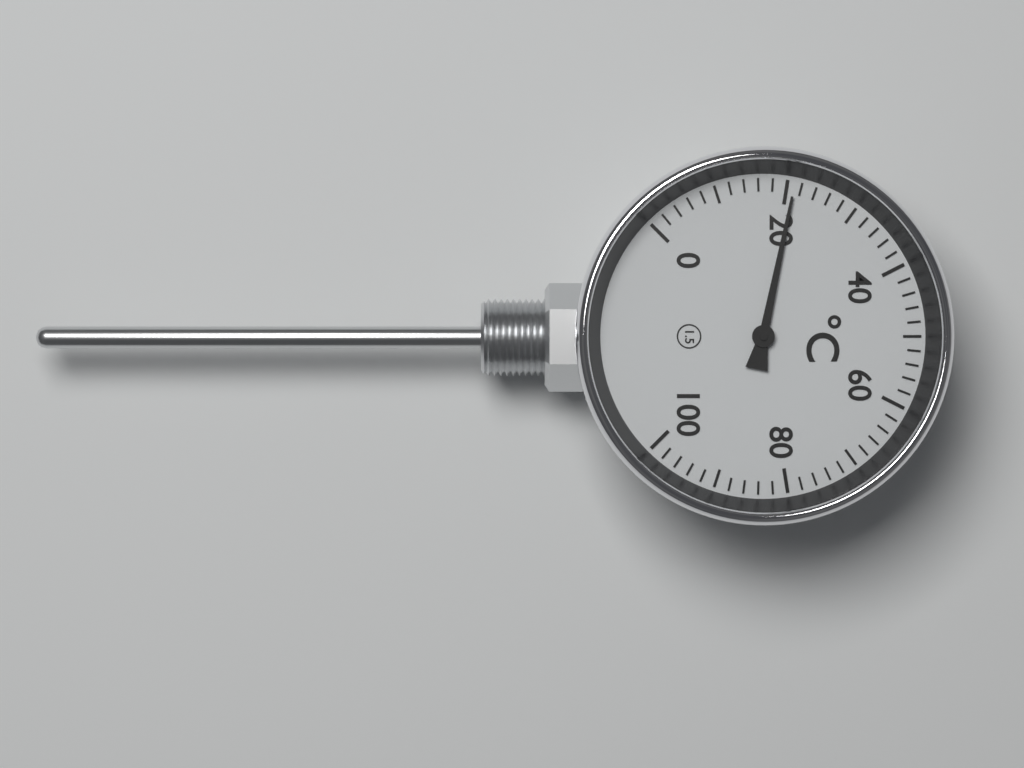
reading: 21 °C
